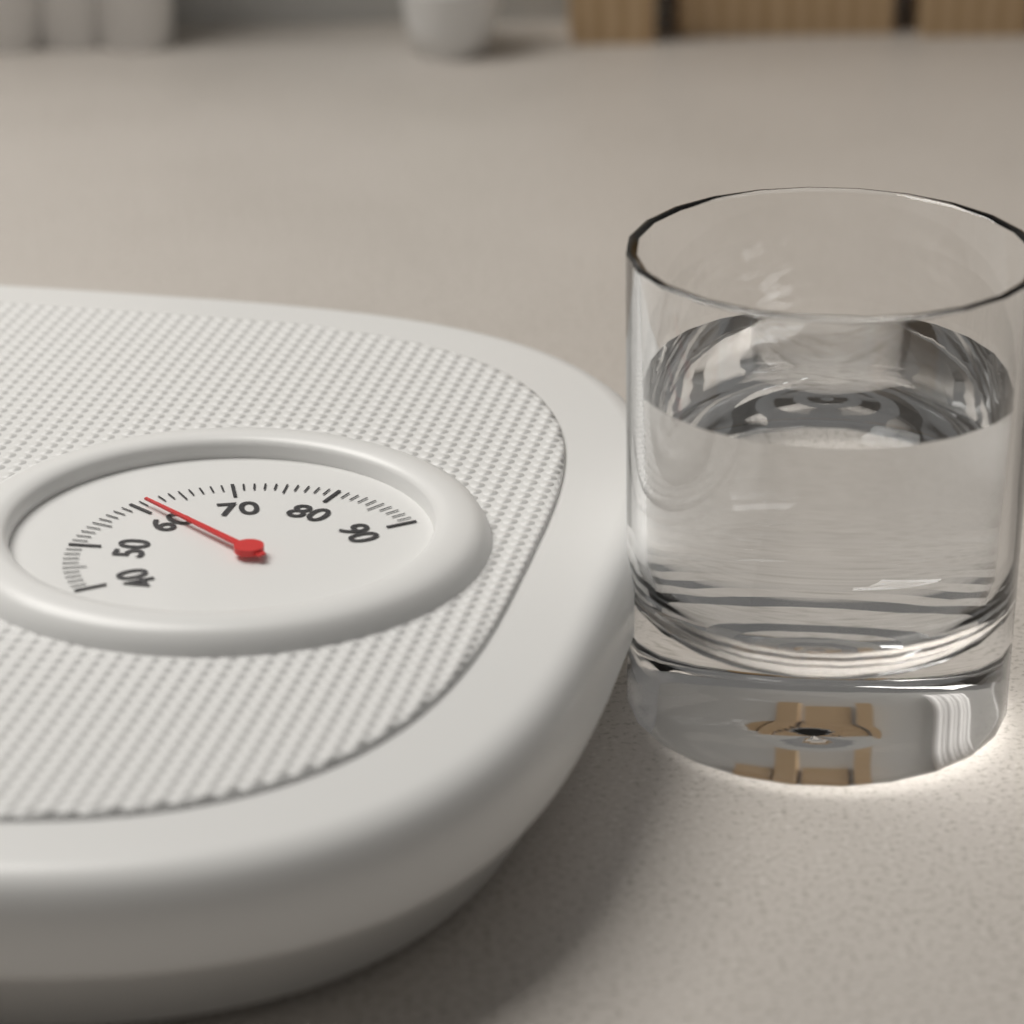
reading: 61 (no unit)
